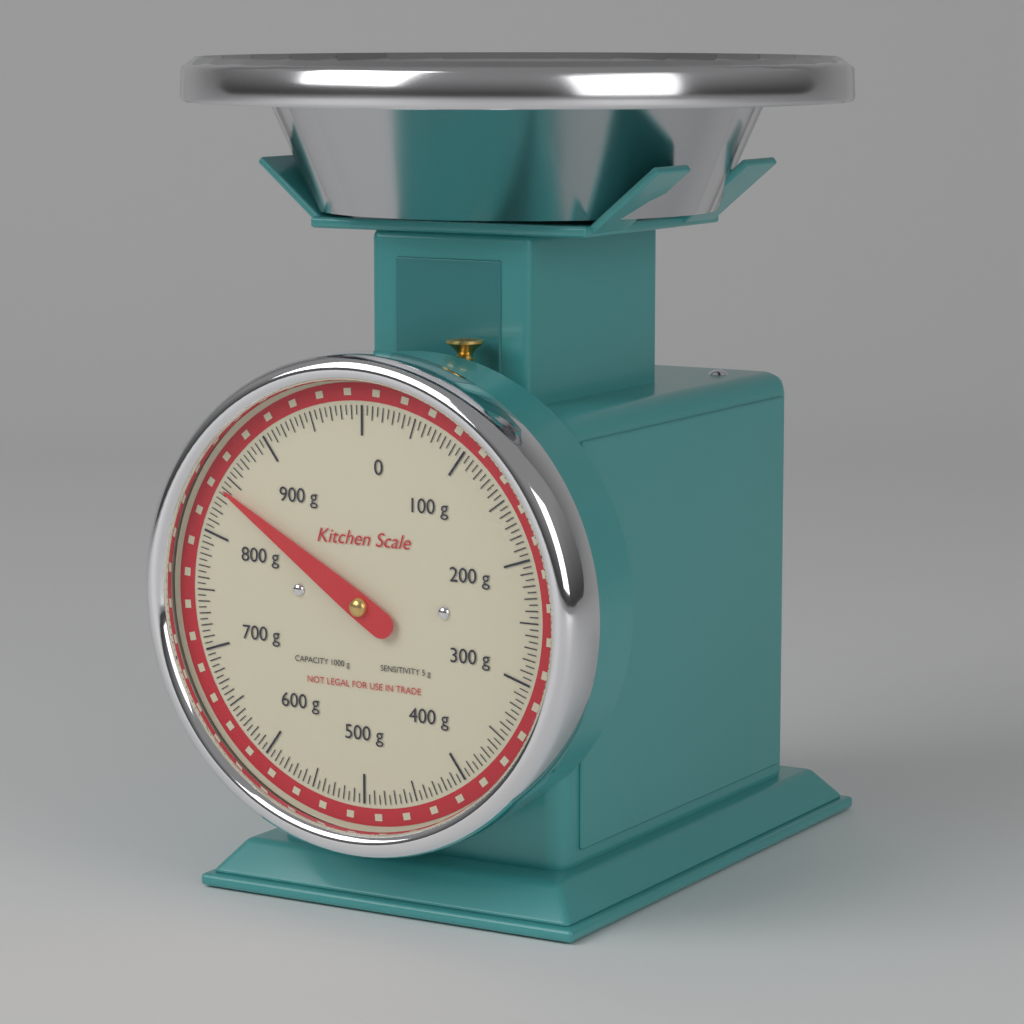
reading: 840 g
